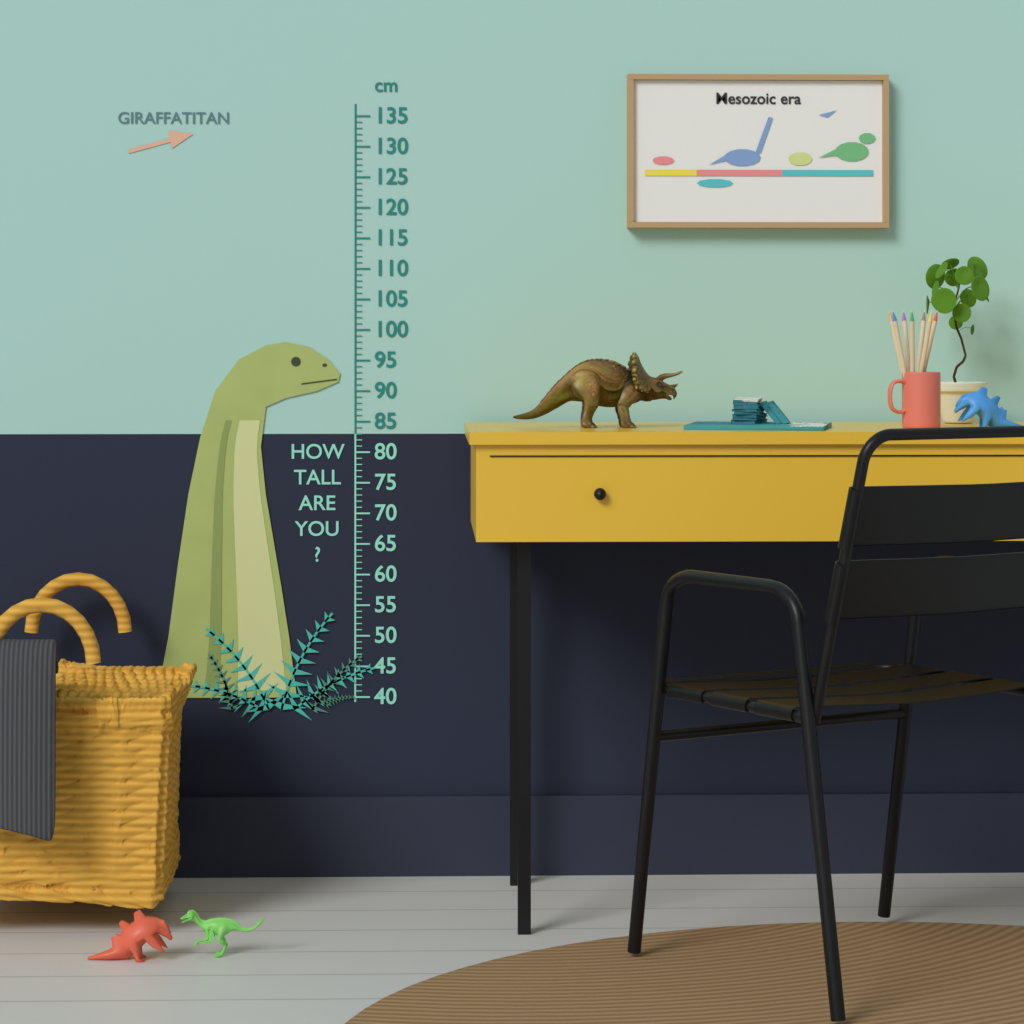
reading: 98 cm
